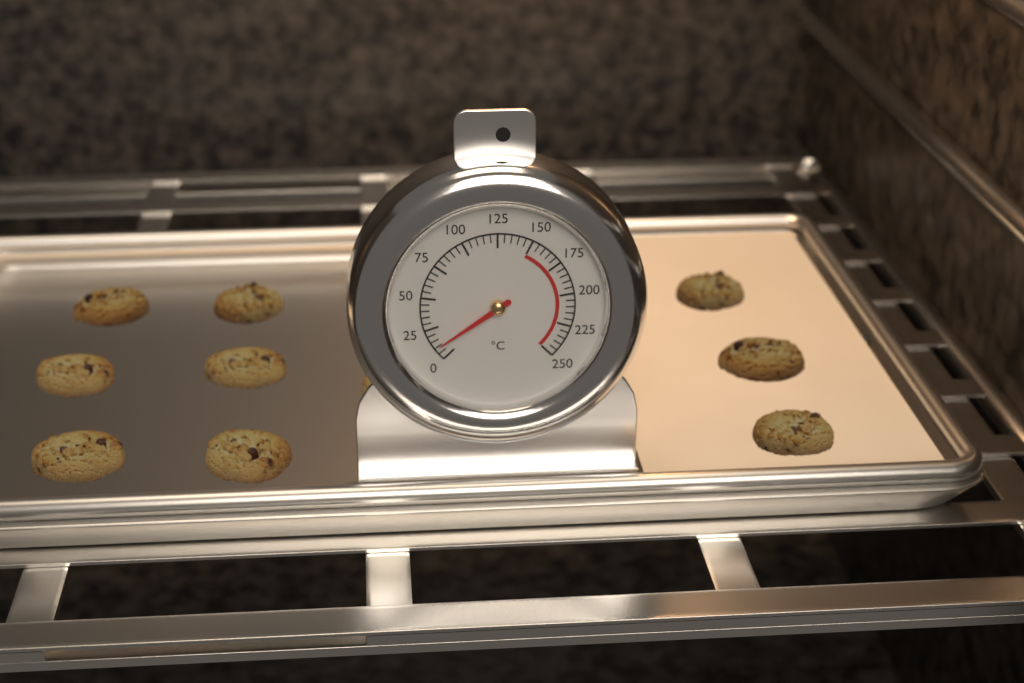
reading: 10 °C
